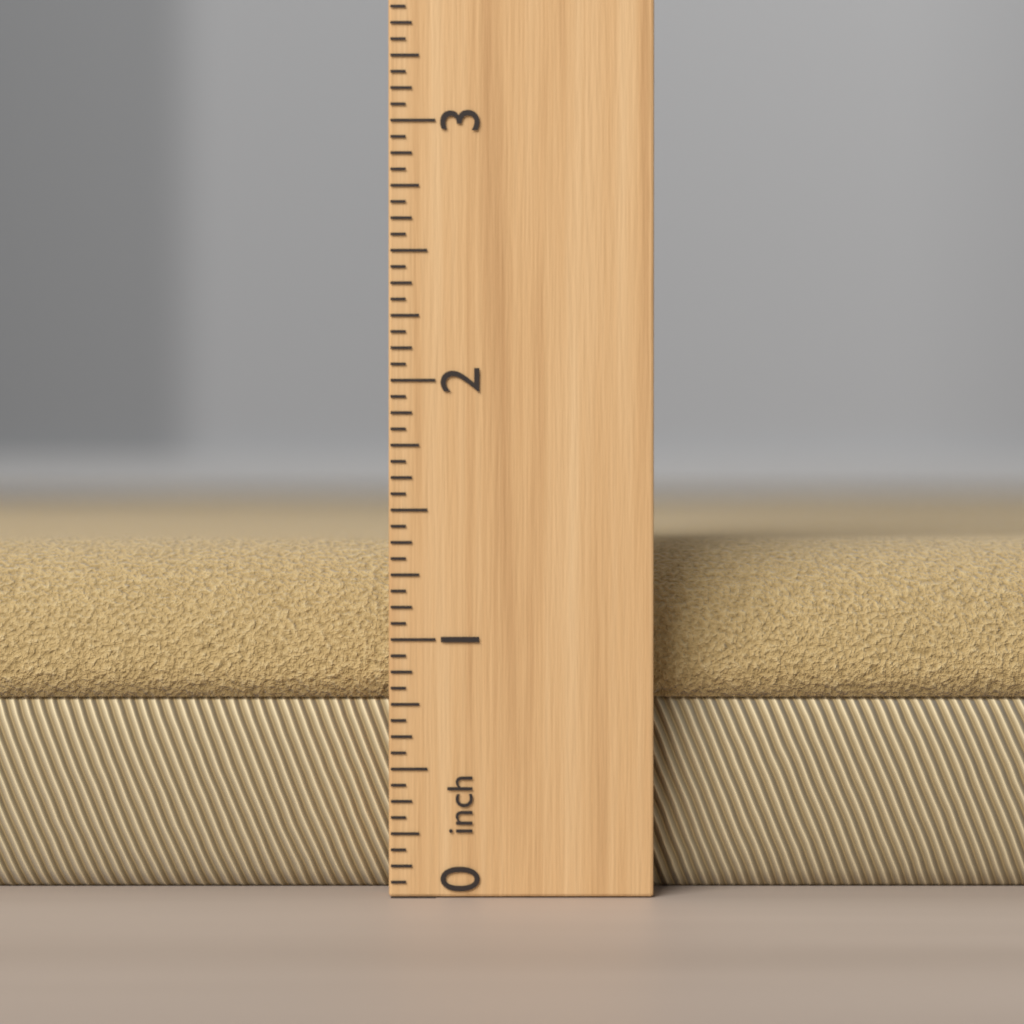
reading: 1.3750 inch
